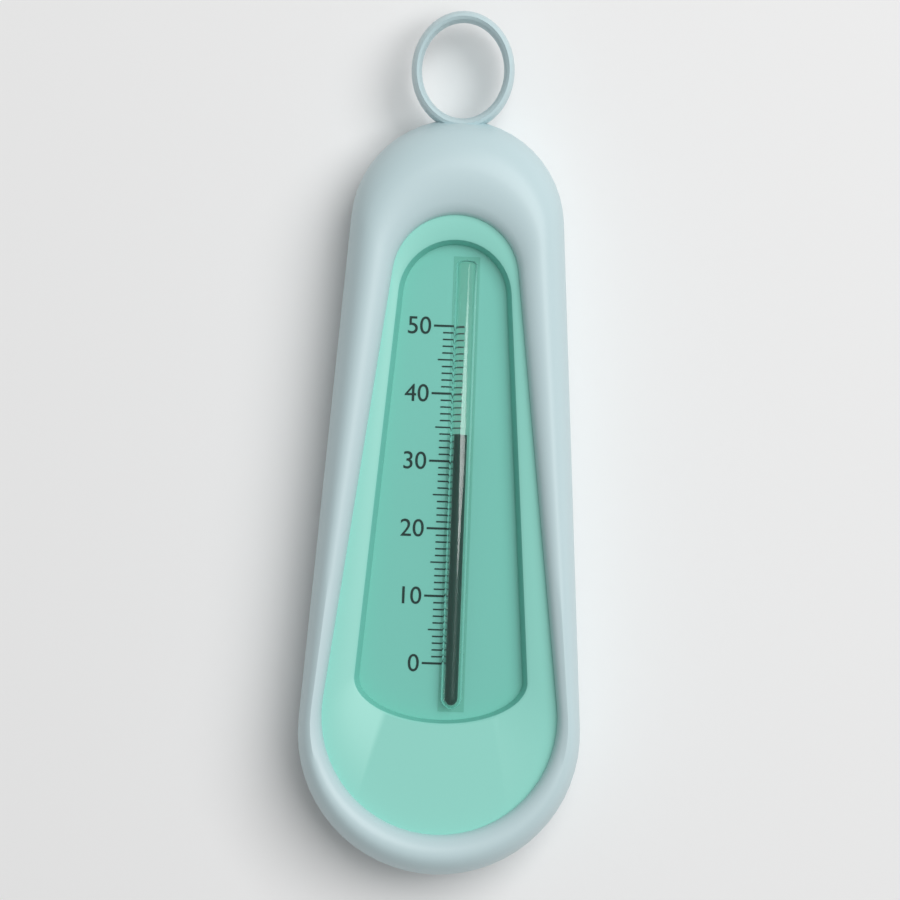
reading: 34 (no unit)
